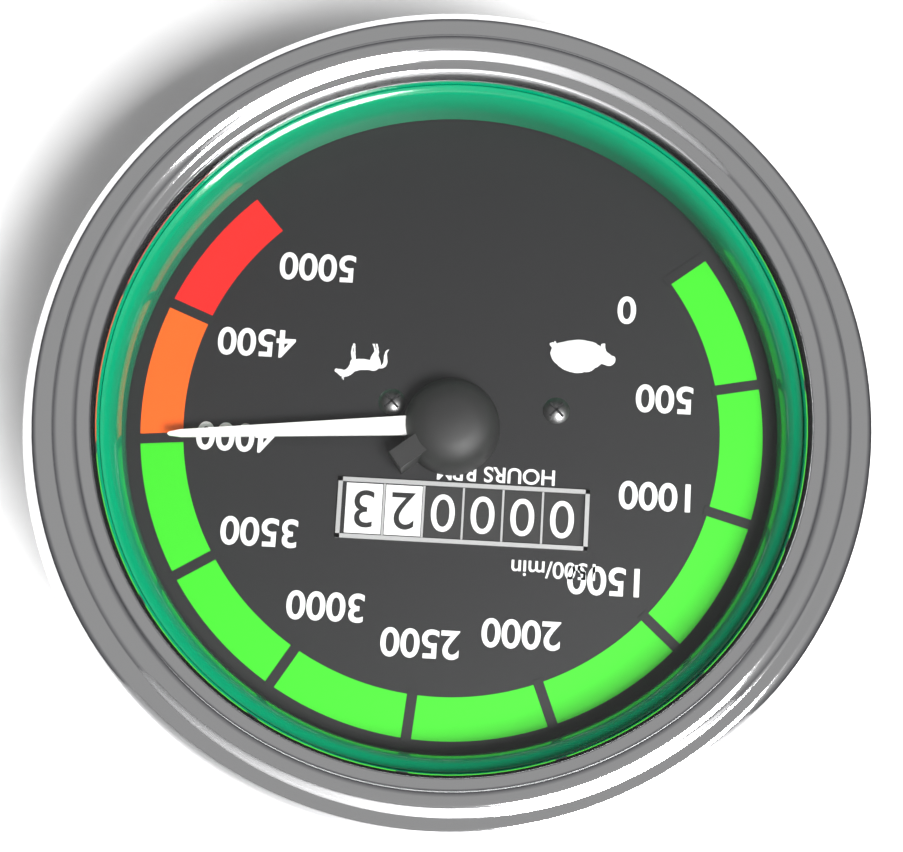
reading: 4000 RPM
